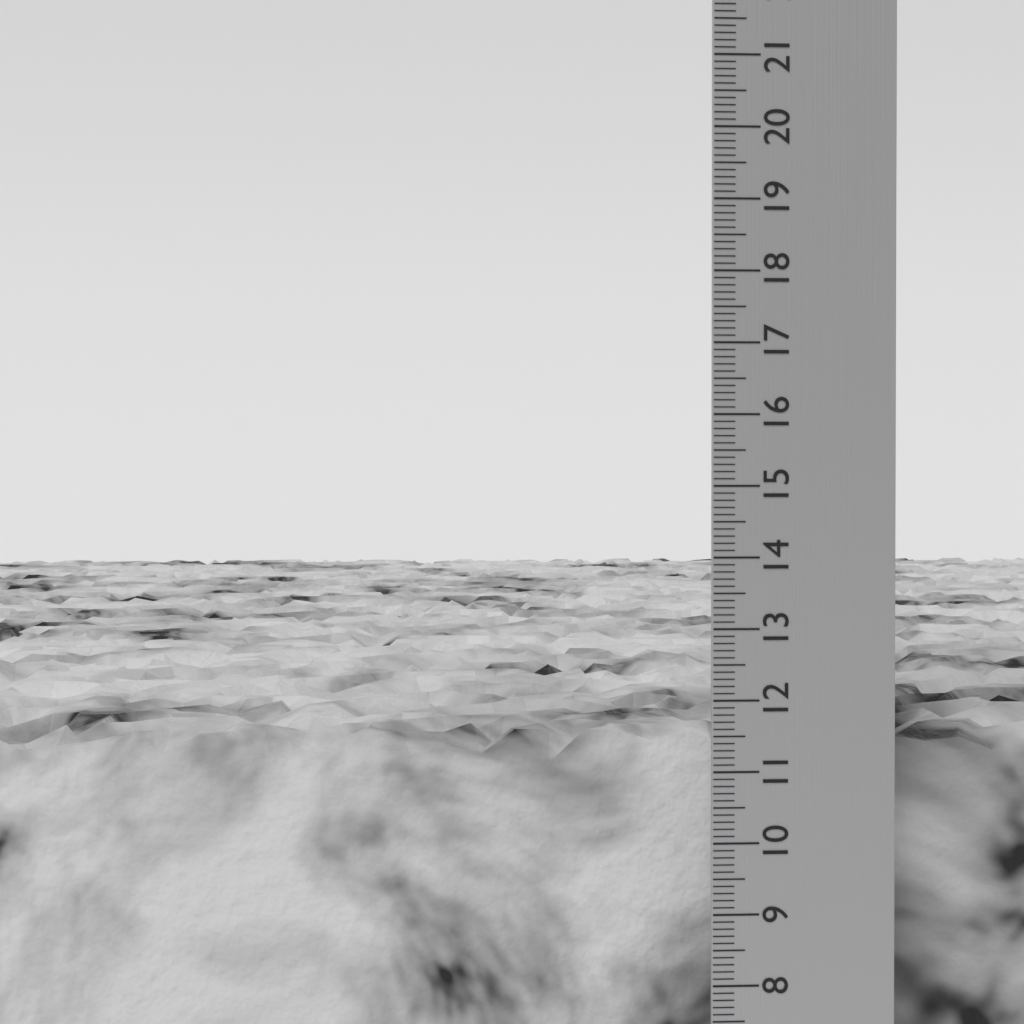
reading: 11.5 cm
